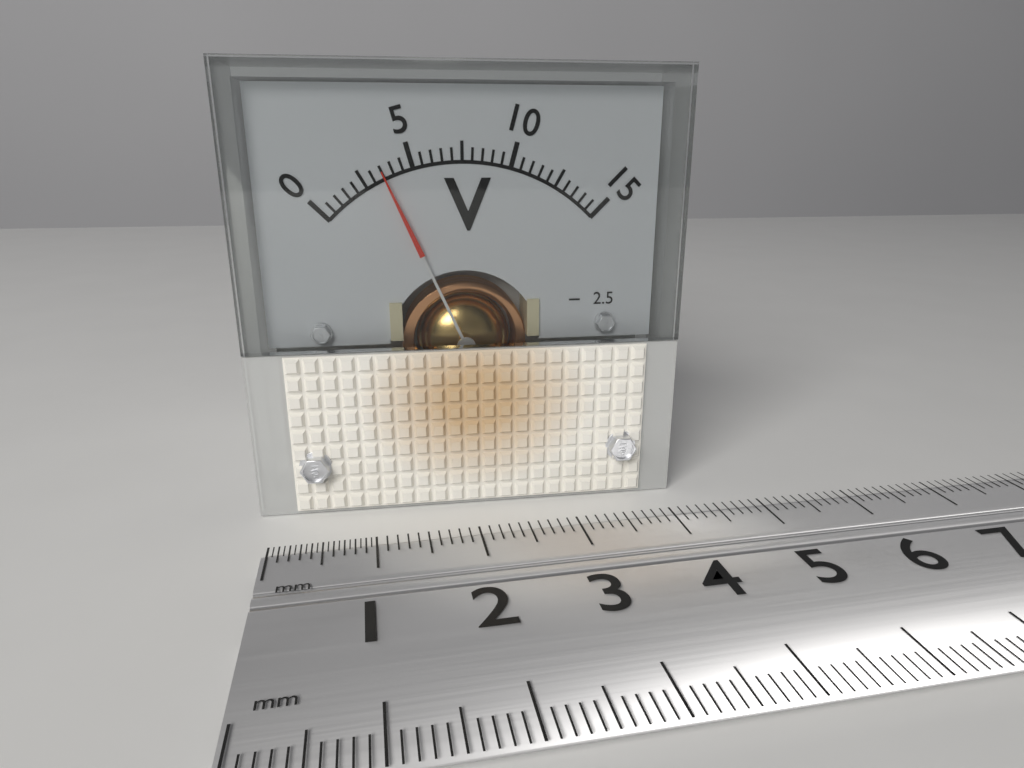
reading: 3.5 V
